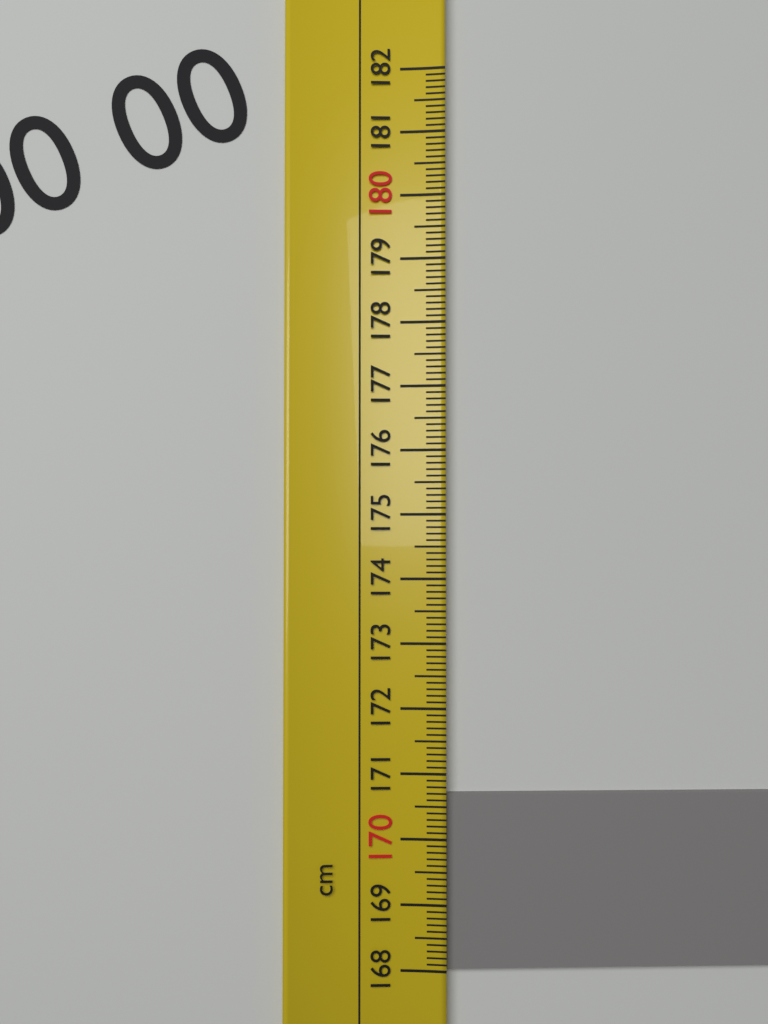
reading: 170.7 cm
